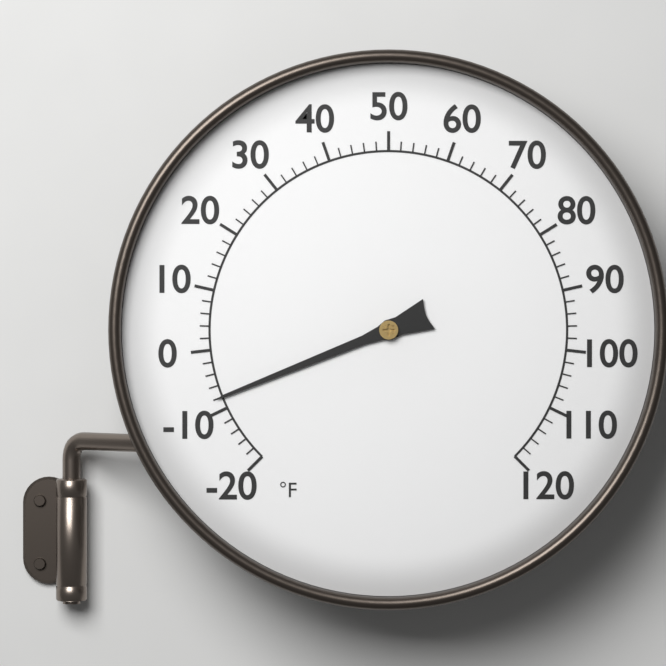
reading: -8 °F
